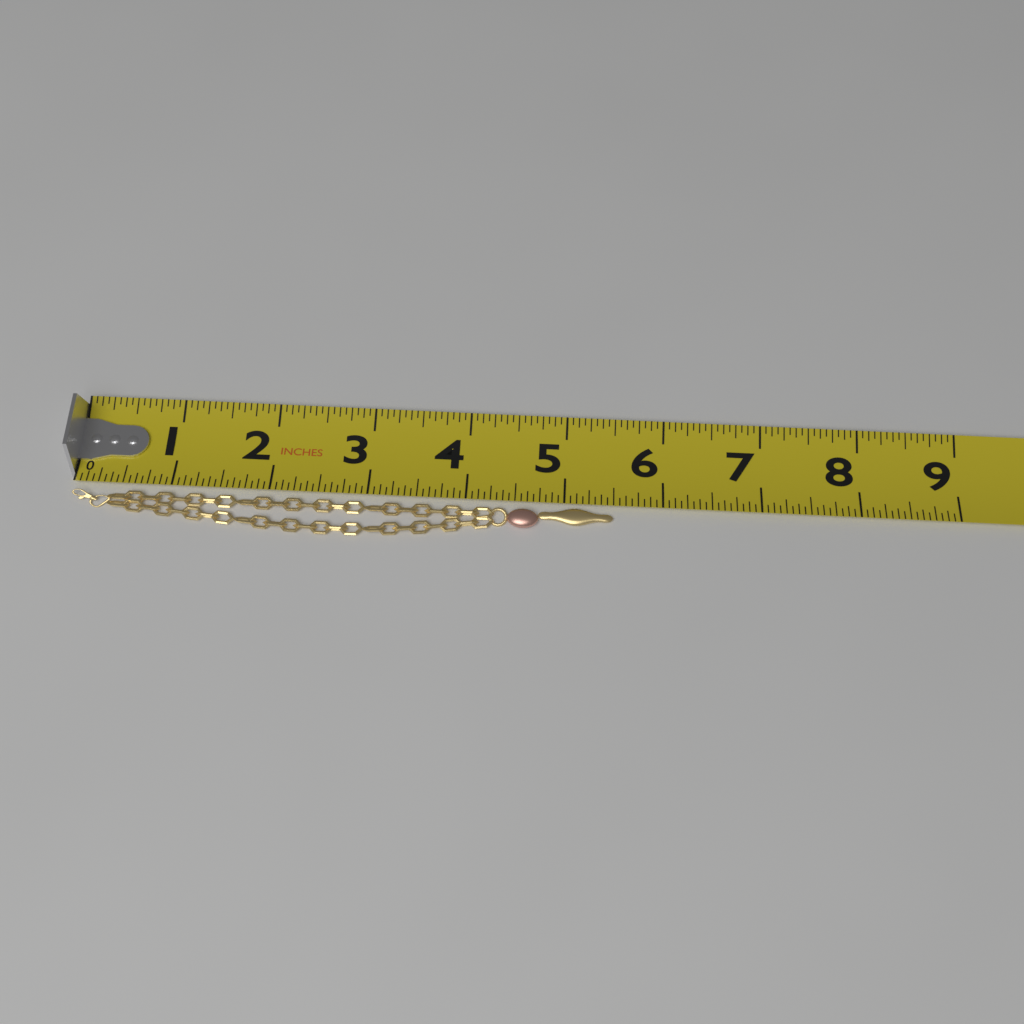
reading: 5.5000 in
